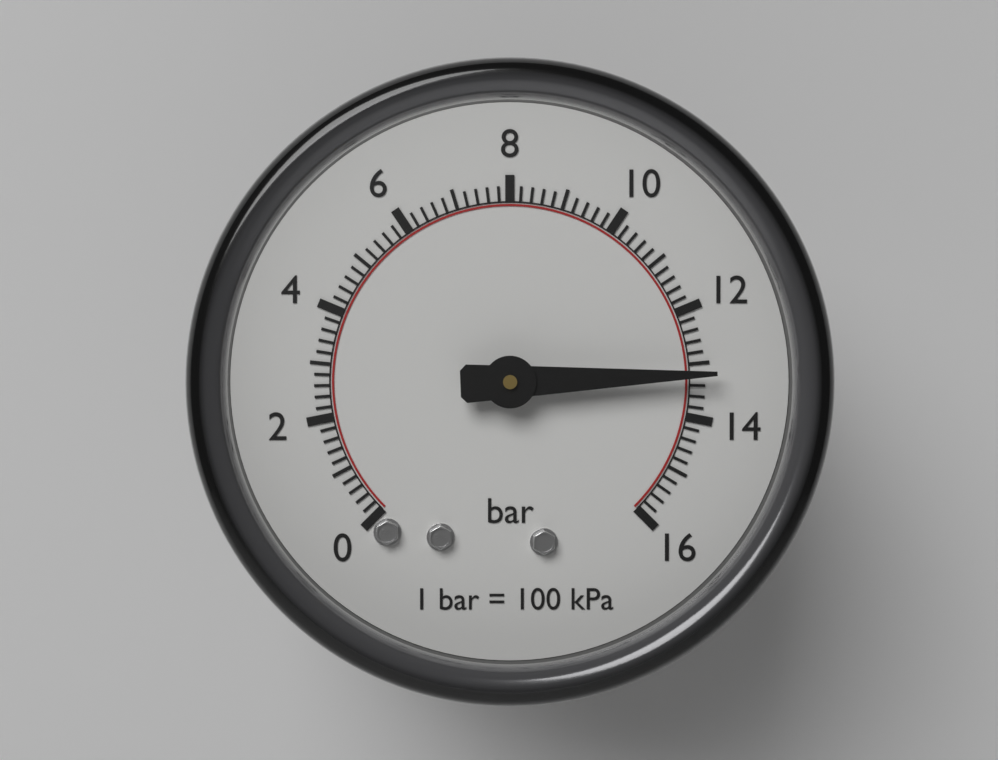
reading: 13.2 bar
